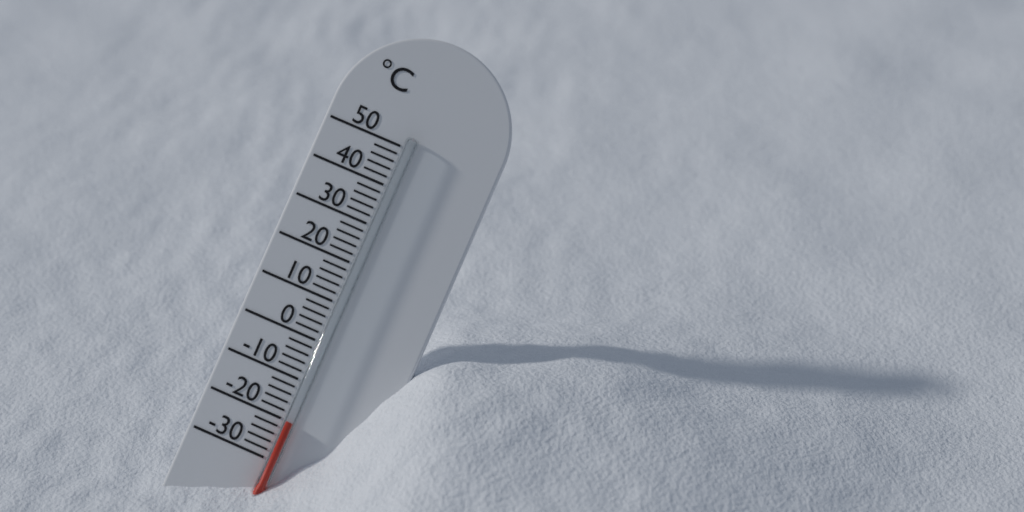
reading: -20 °C
